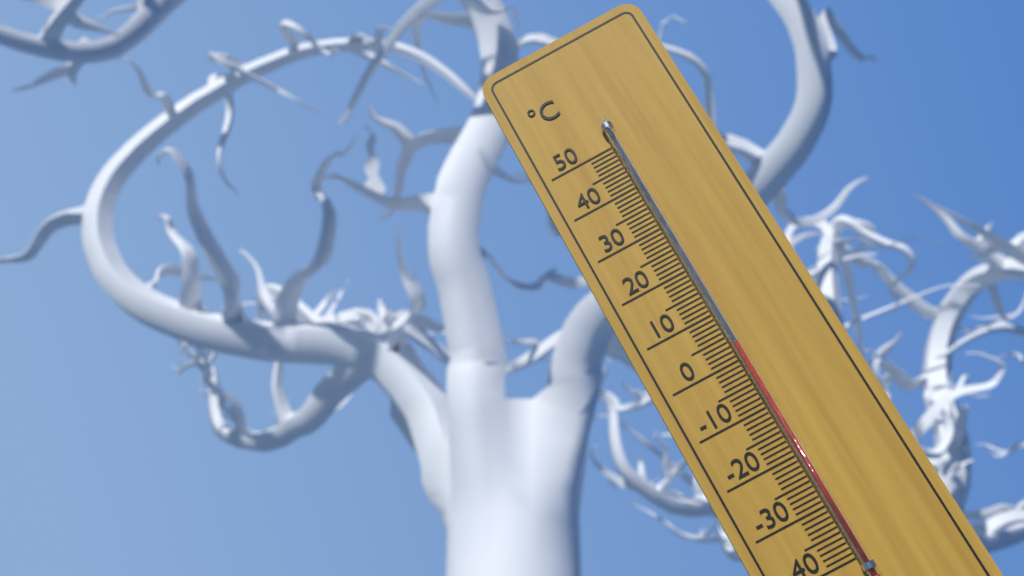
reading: 3 °C
